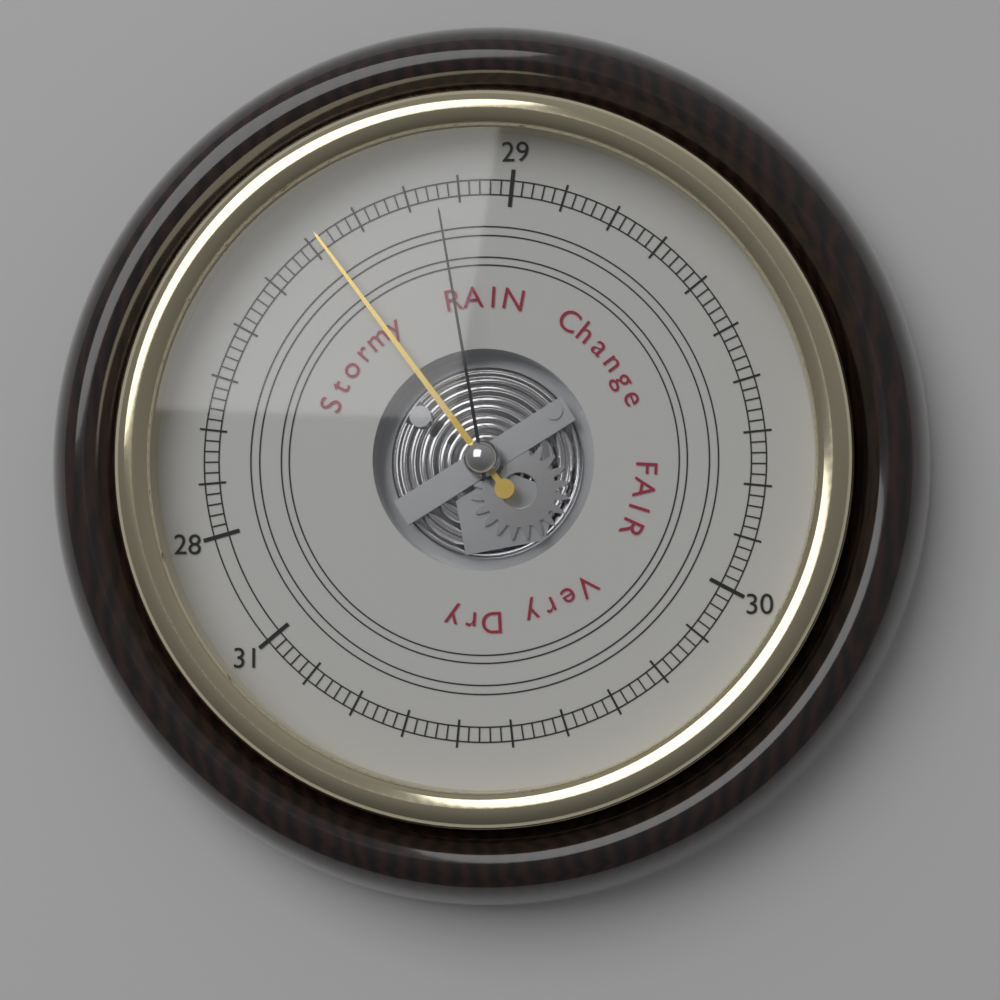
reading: 28.62 (no unit)
